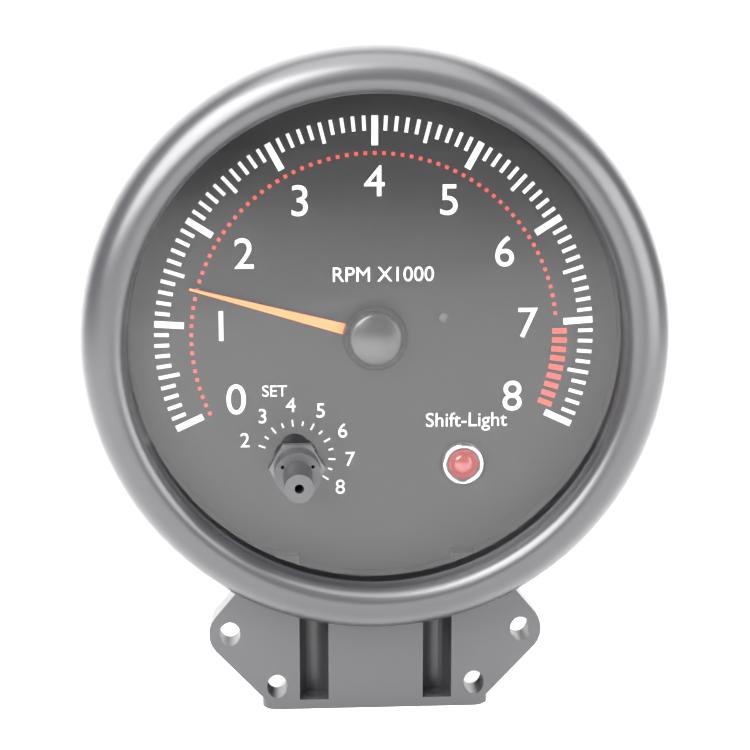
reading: 1.4 RPM x1000
